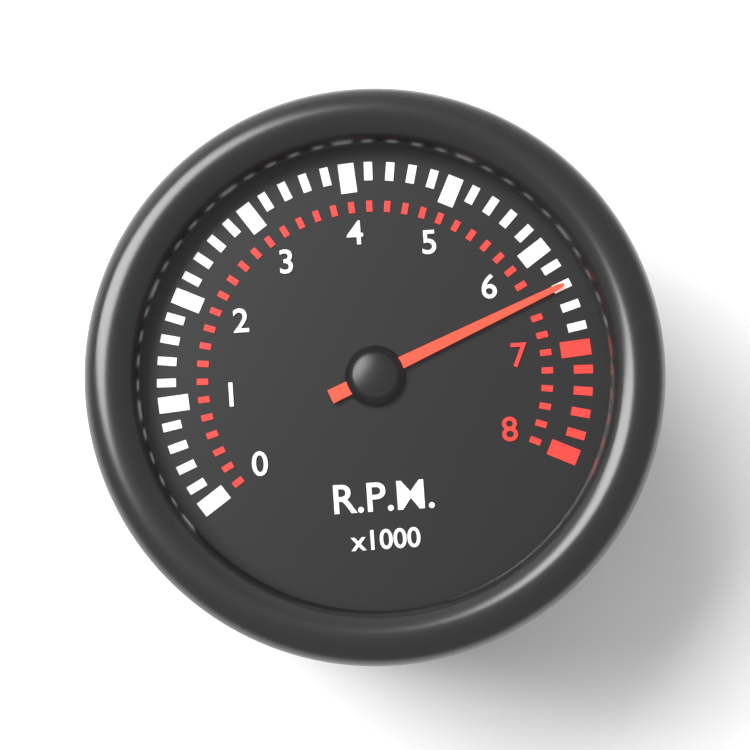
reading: 6.4 x1000 RPM
